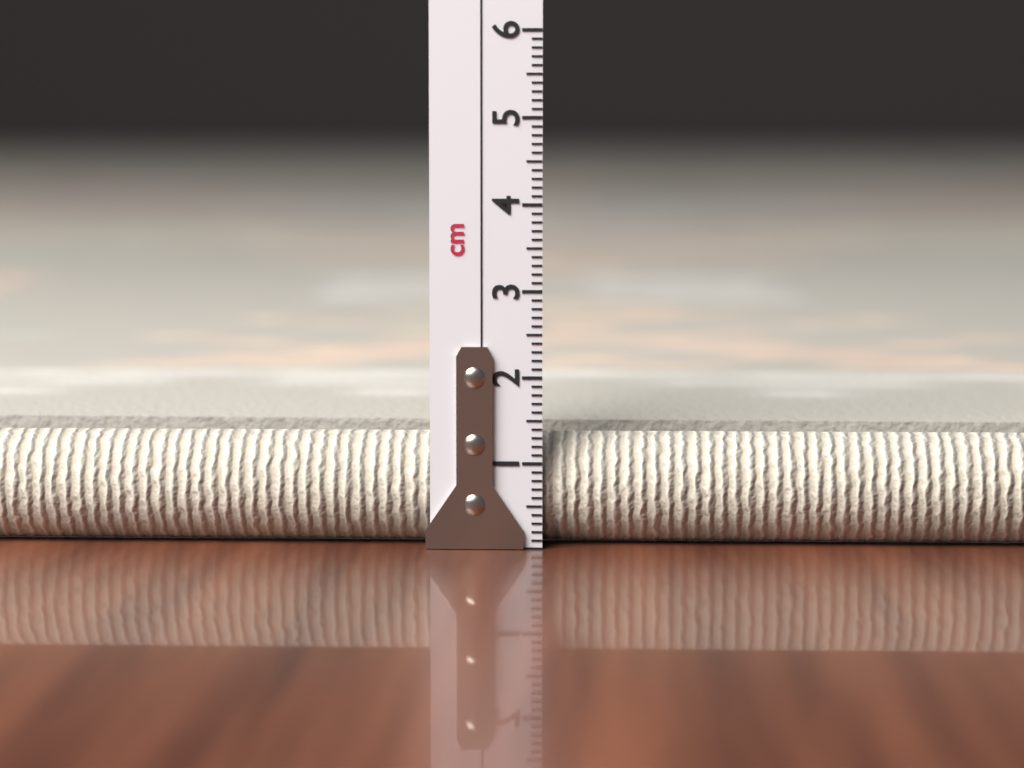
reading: 1.3 cm
